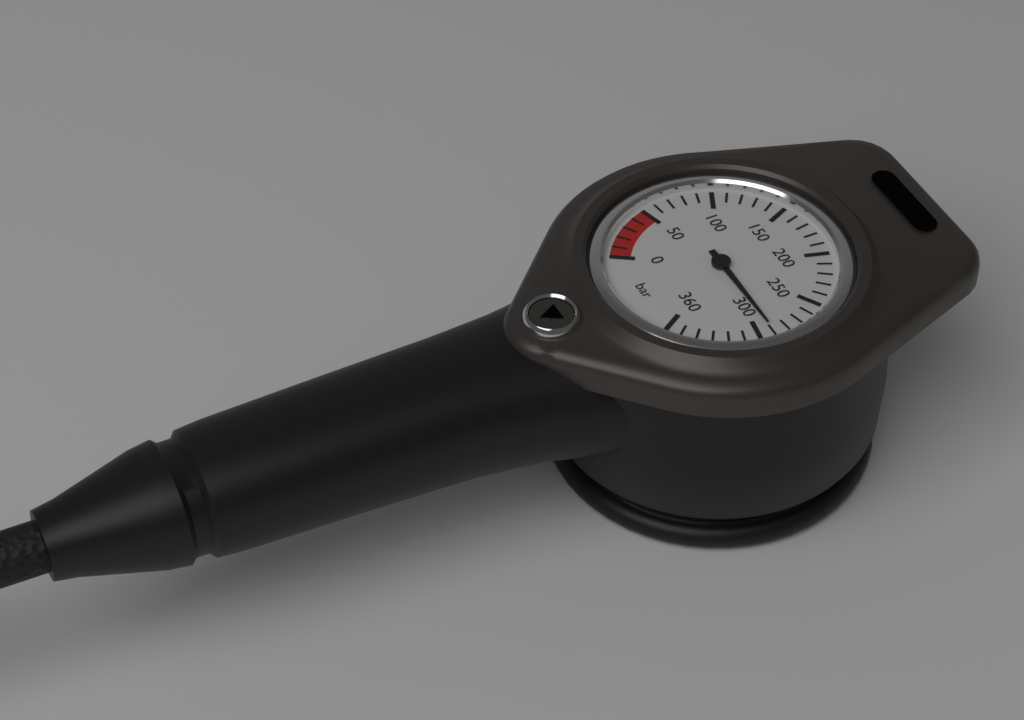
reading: 290 bar
